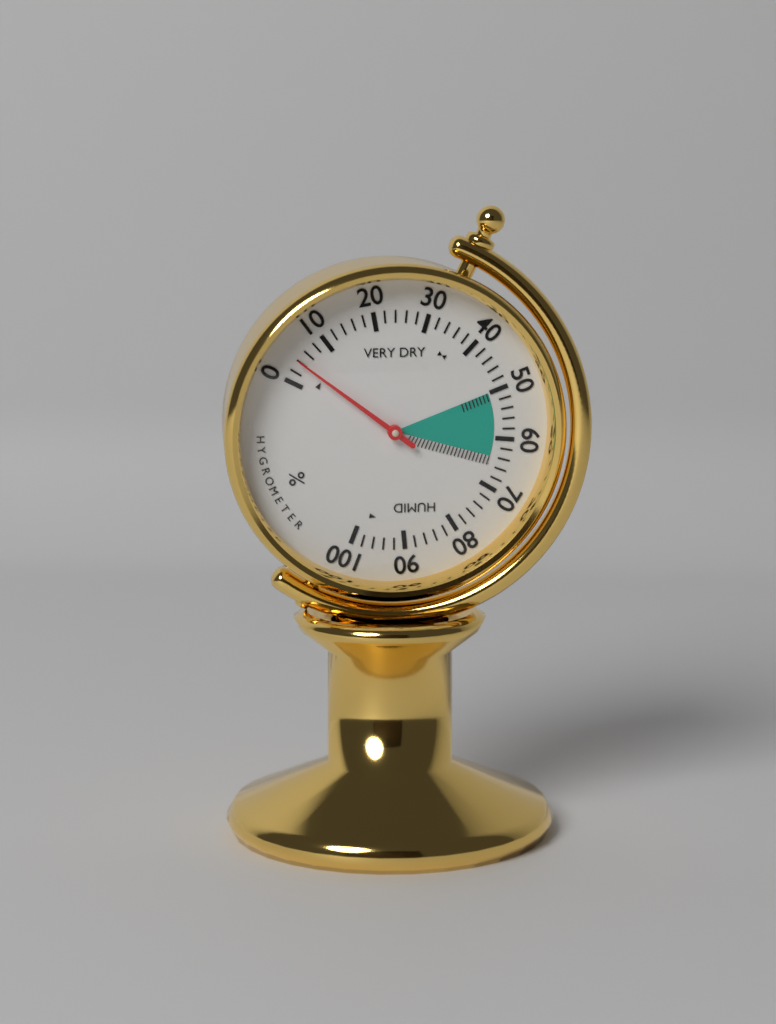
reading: 4 %
